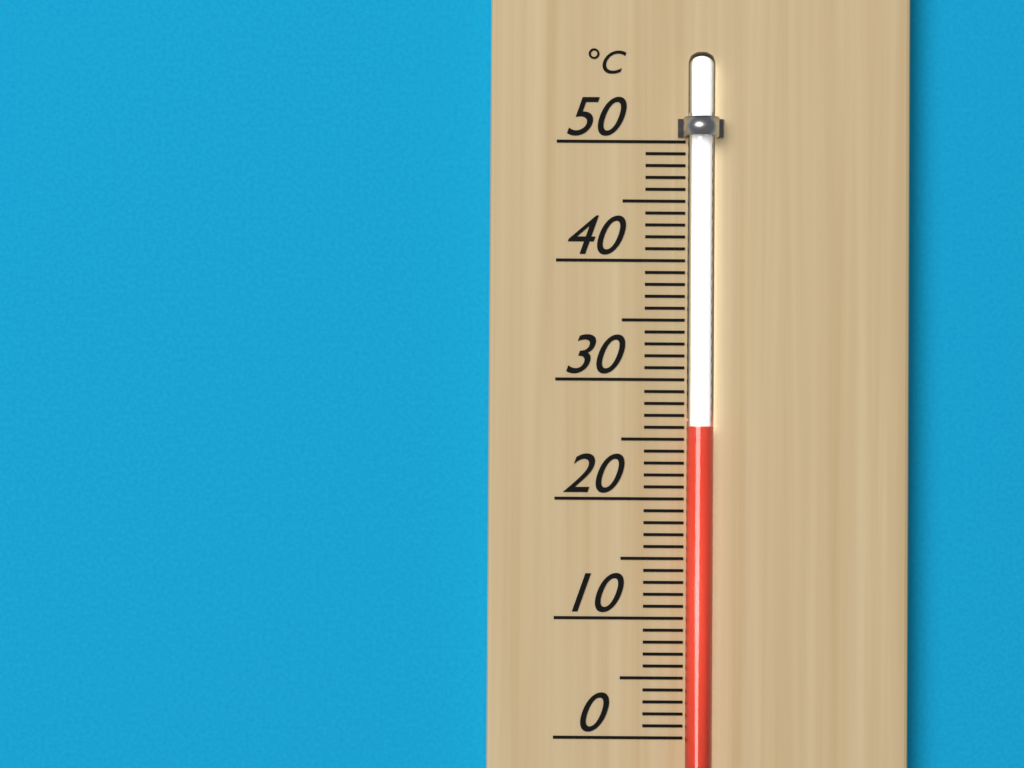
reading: 26 °C
